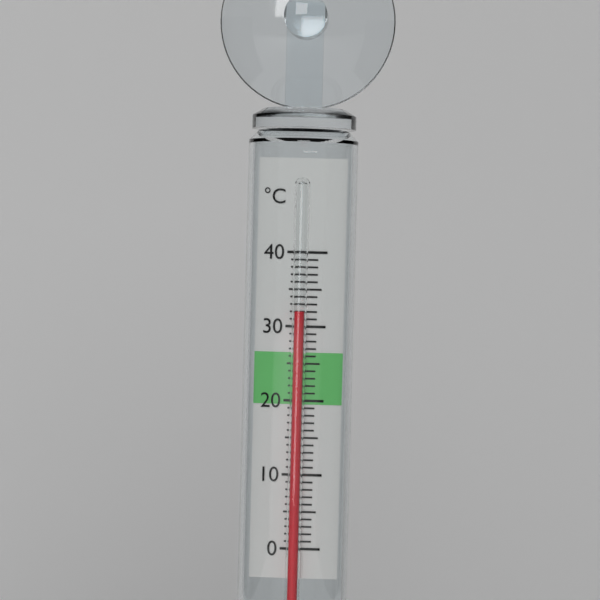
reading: 32 °C
